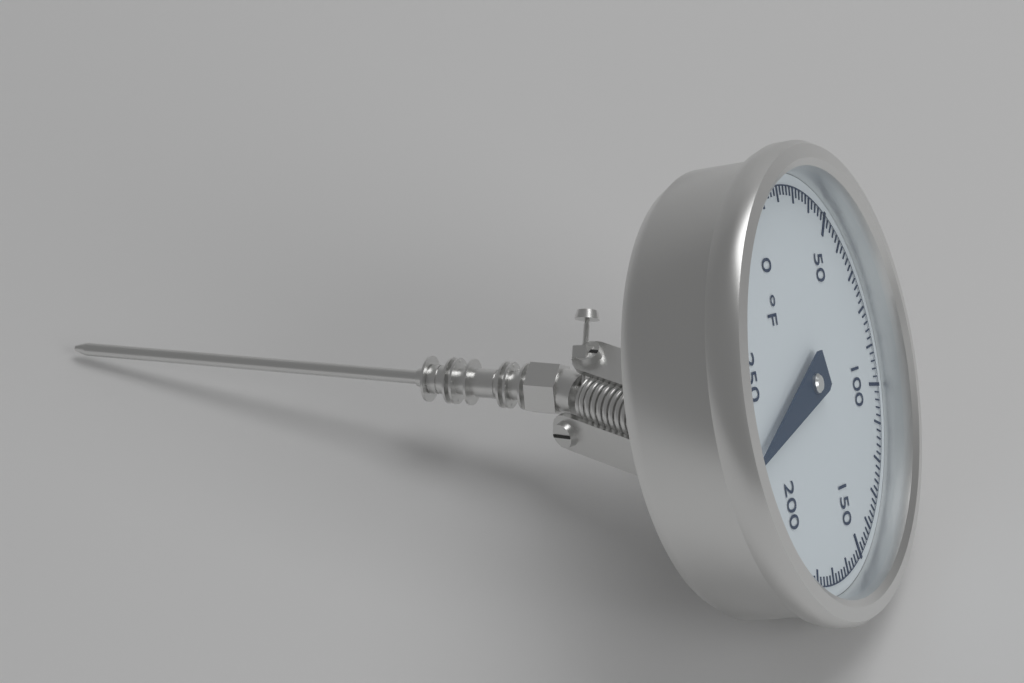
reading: 226 °F
